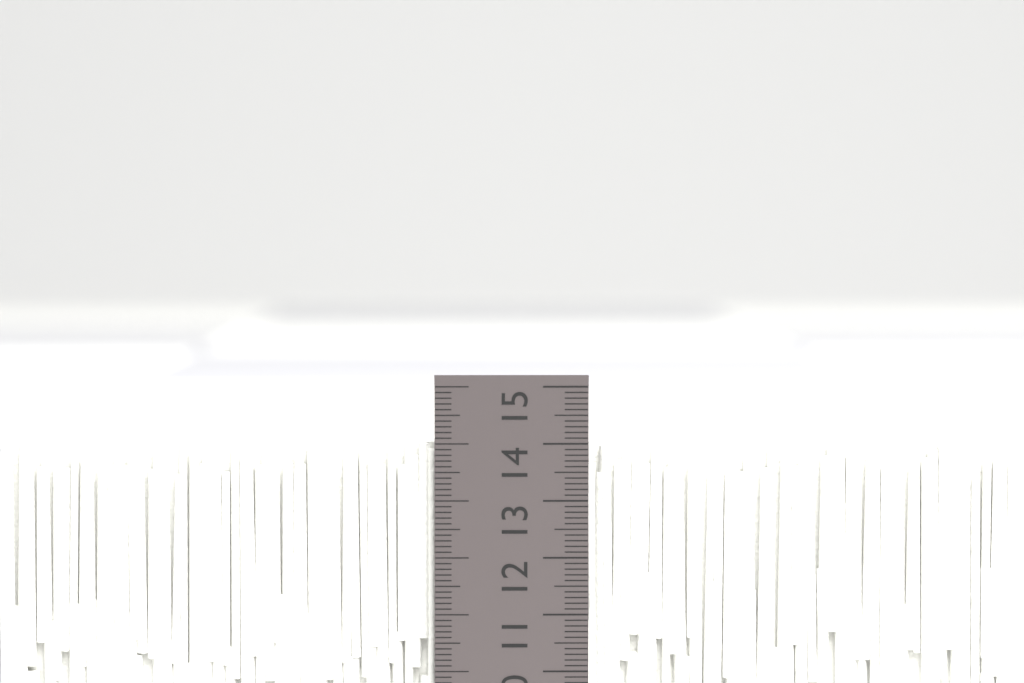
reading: 14.0 cm
